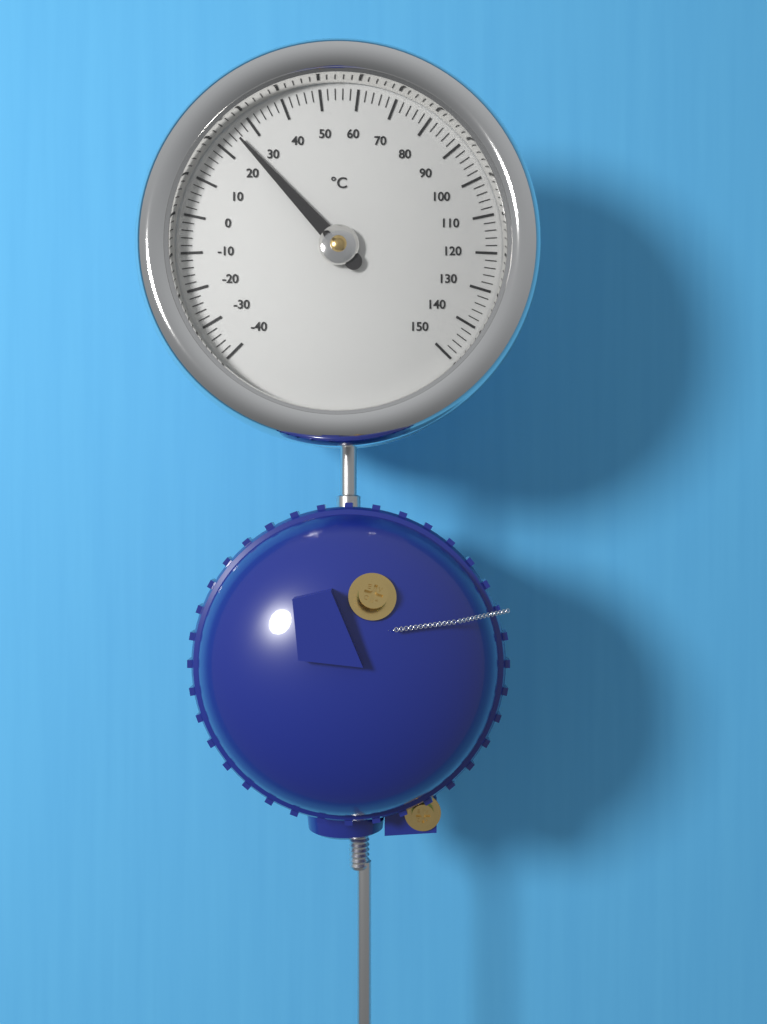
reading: 25 °C
